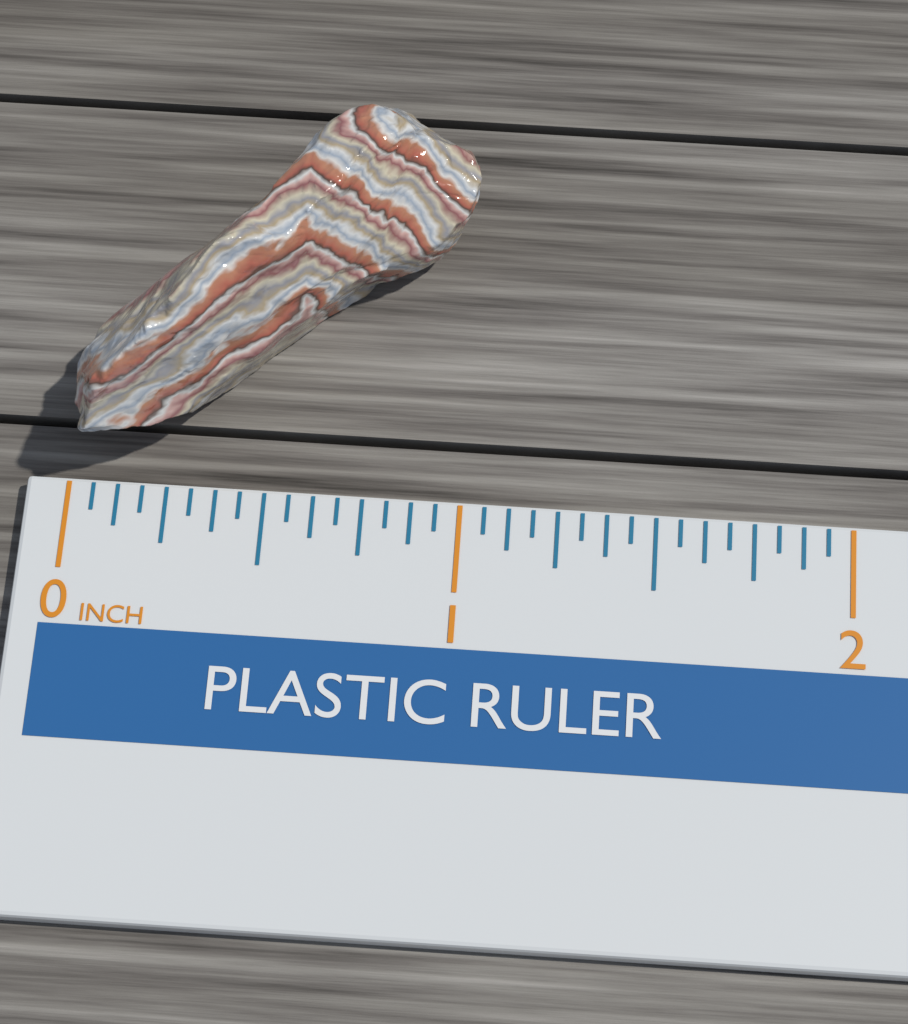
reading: 1.0000 inch
